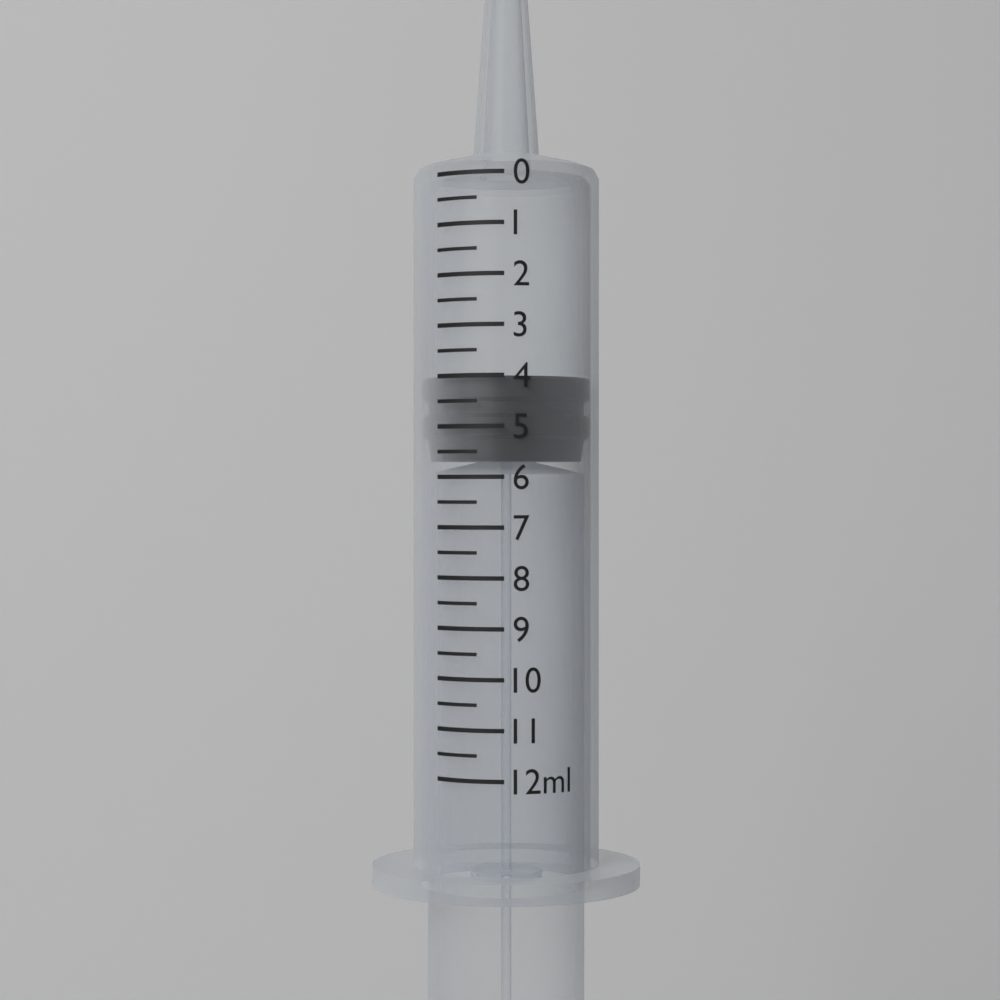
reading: 4.0 ml
